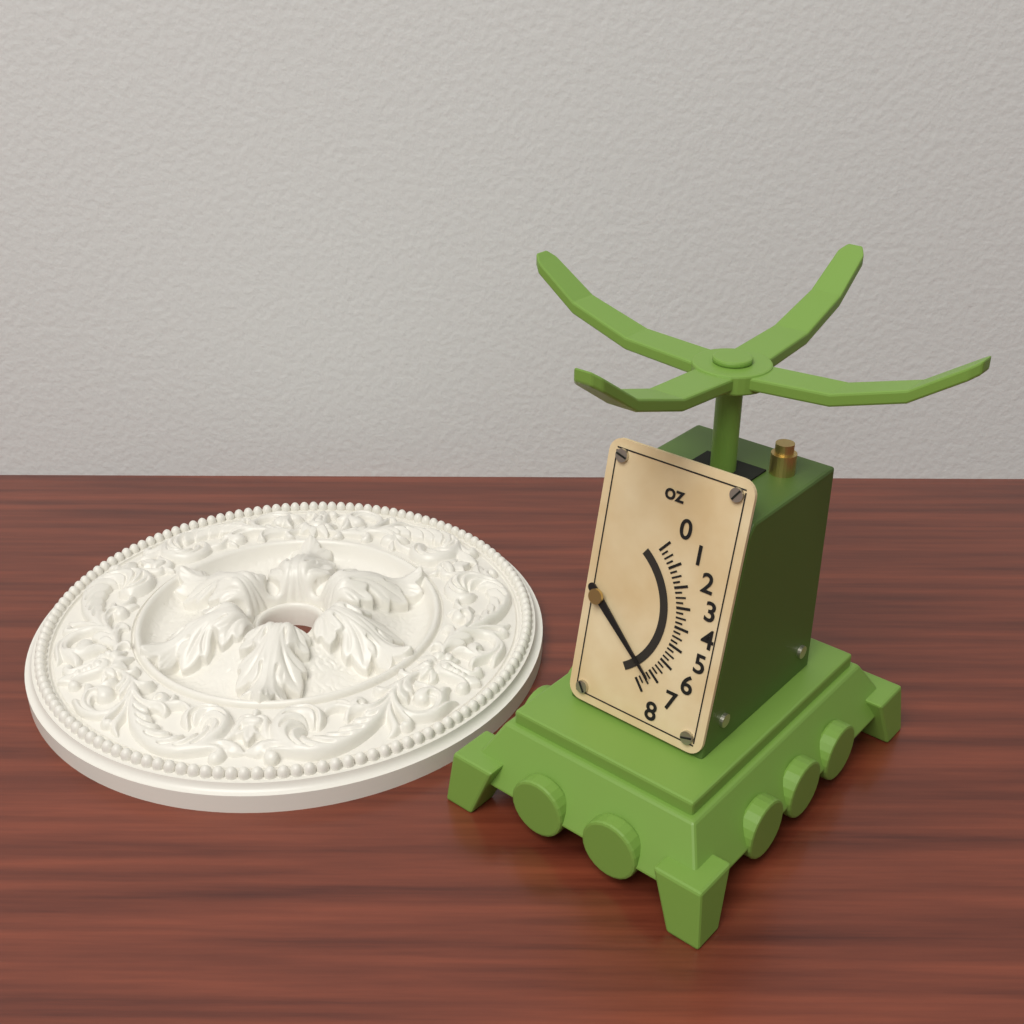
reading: 7.25 oz
